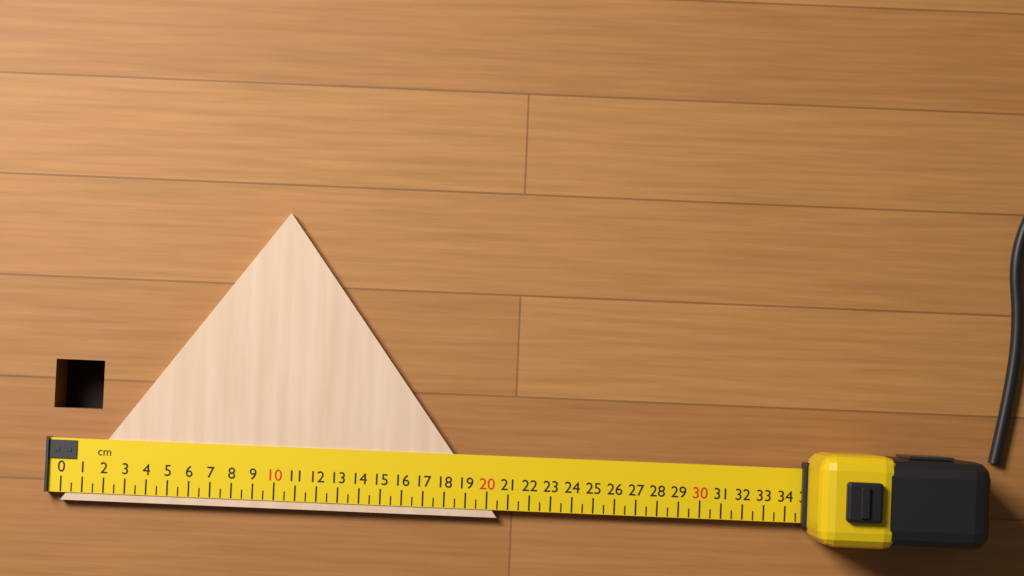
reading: 20.5 cm
